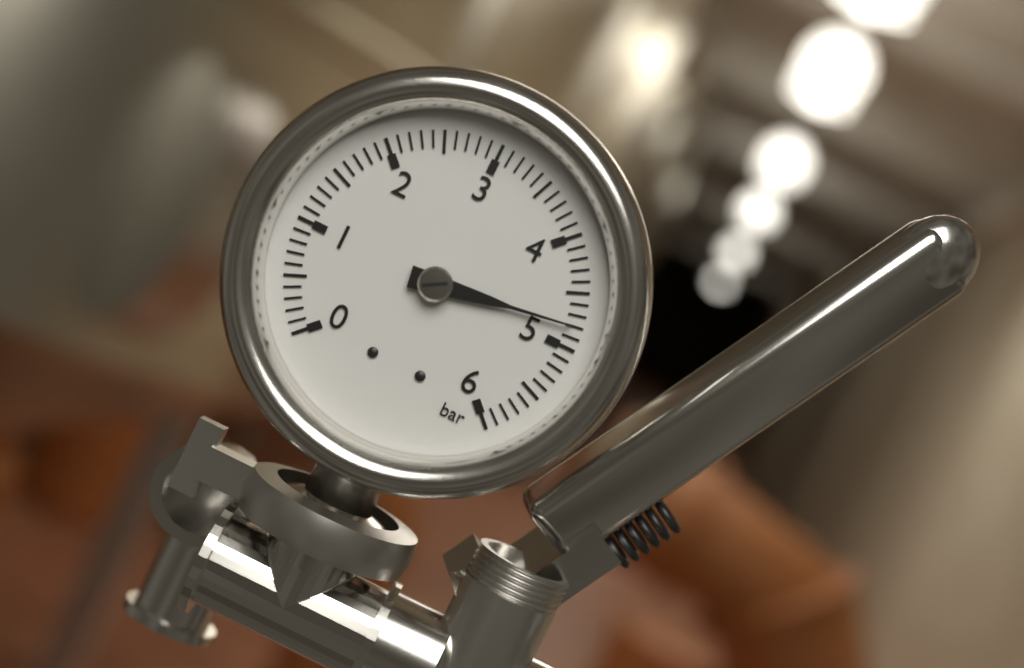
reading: 4.8 bar
